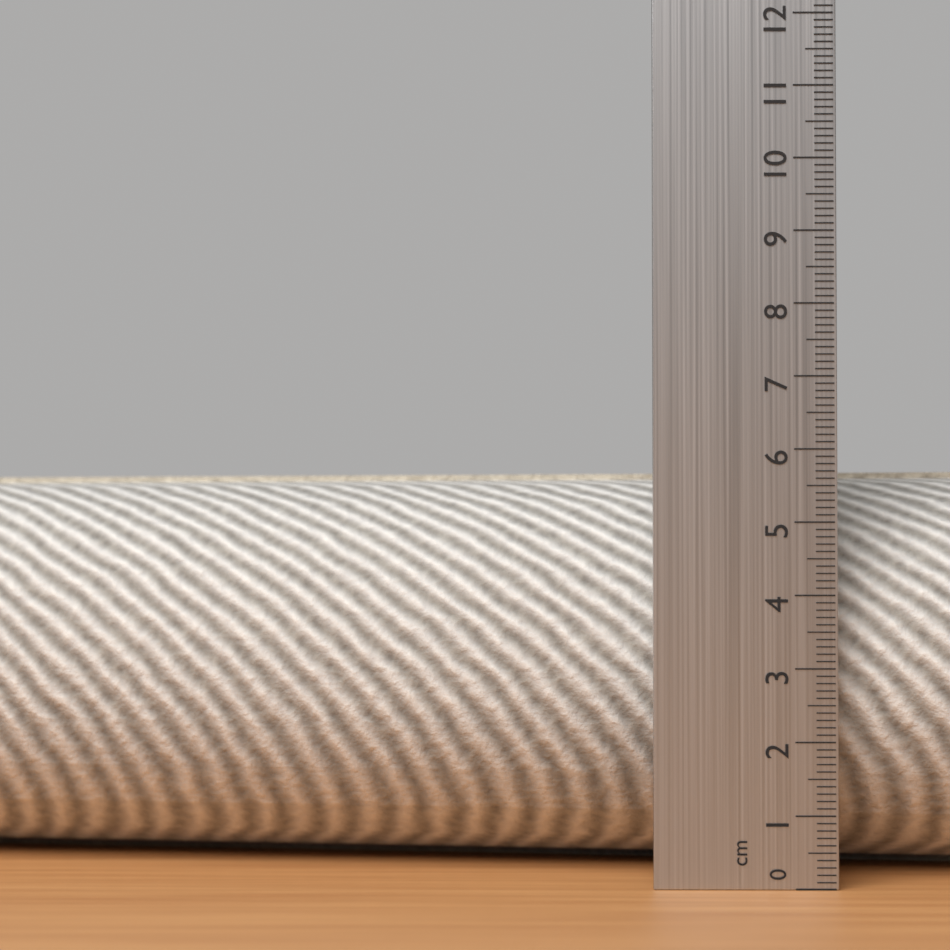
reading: 5.8 cm
